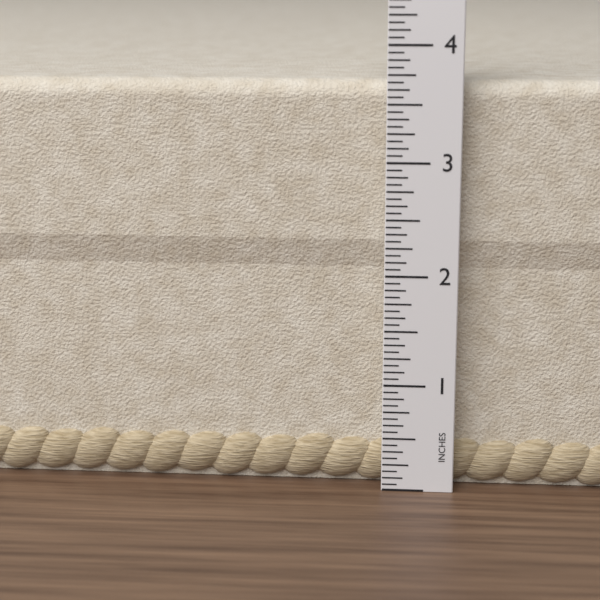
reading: 3.6875 in
